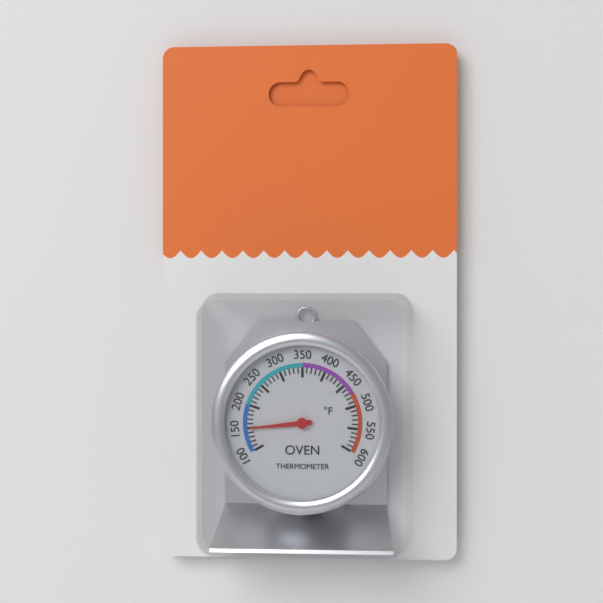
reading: 150 °F
